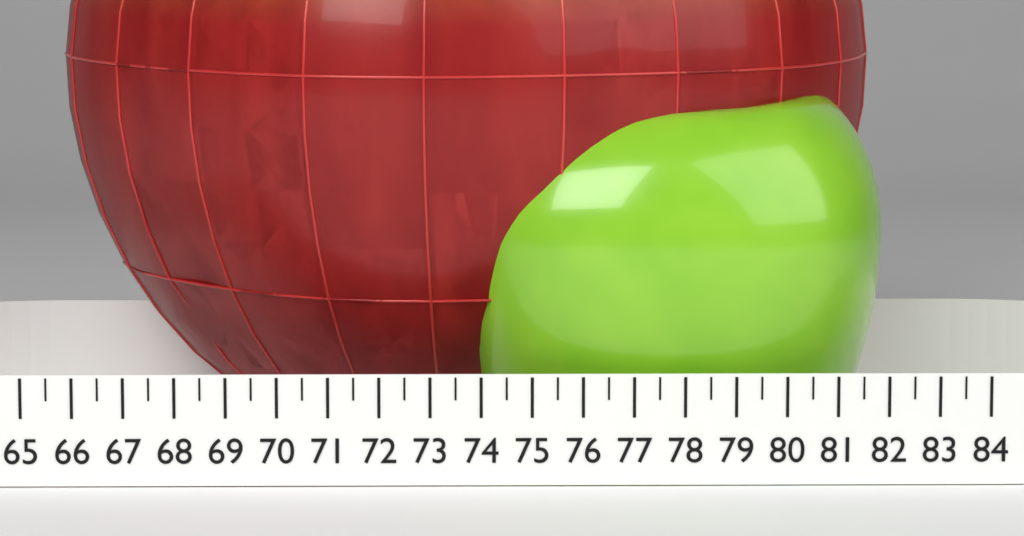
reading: 82.5 (no unit)
